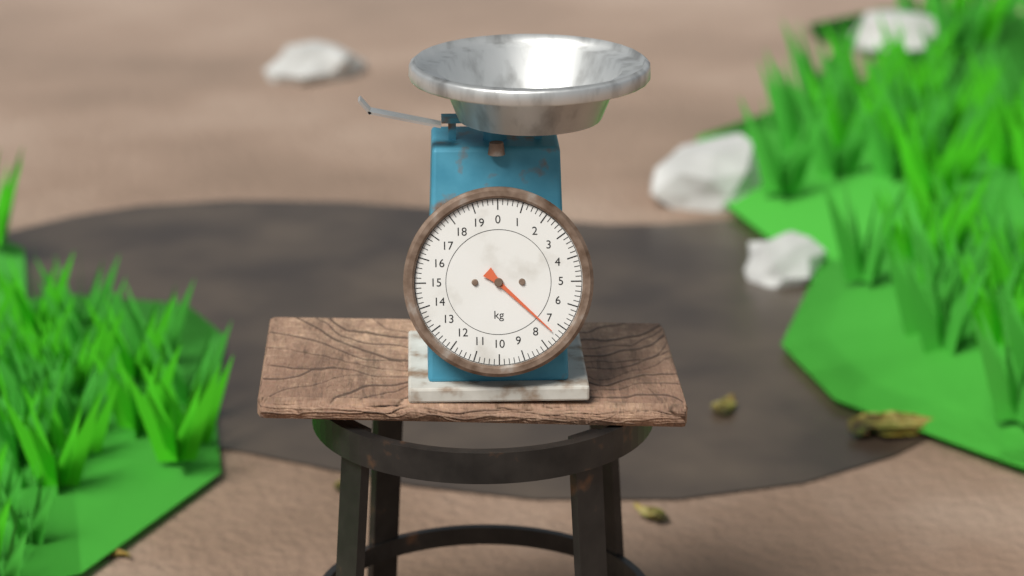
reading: 7.4 kg
